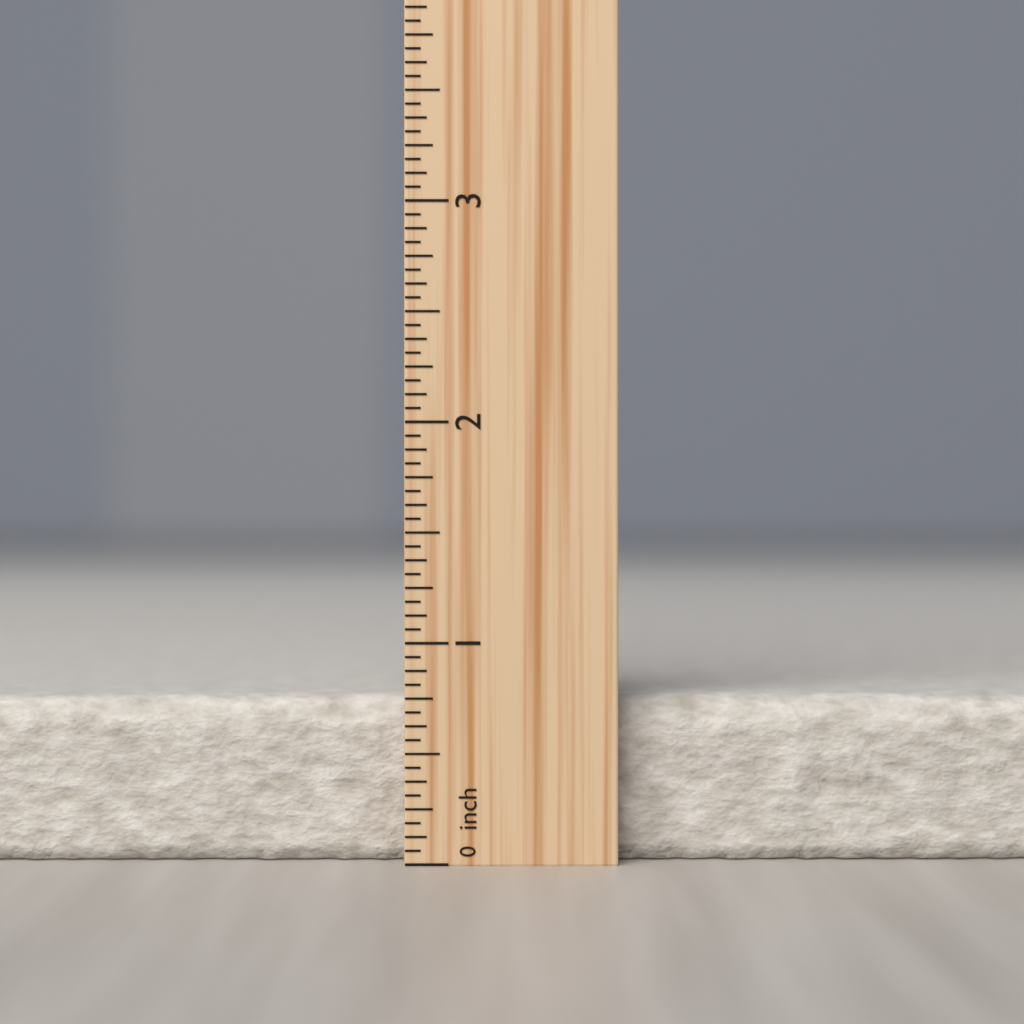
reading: 0.7500 inch
